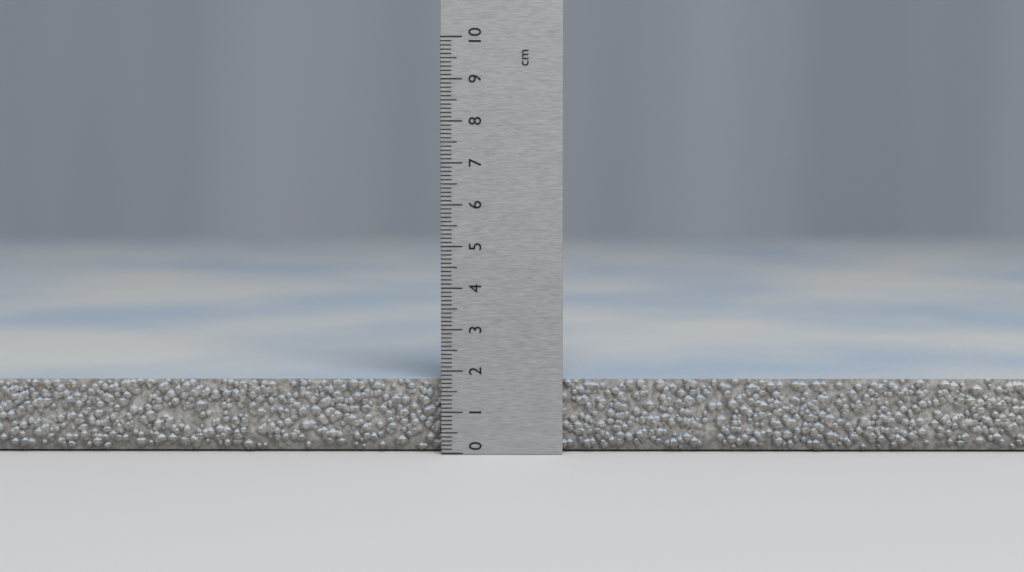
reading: 1.8 cm
